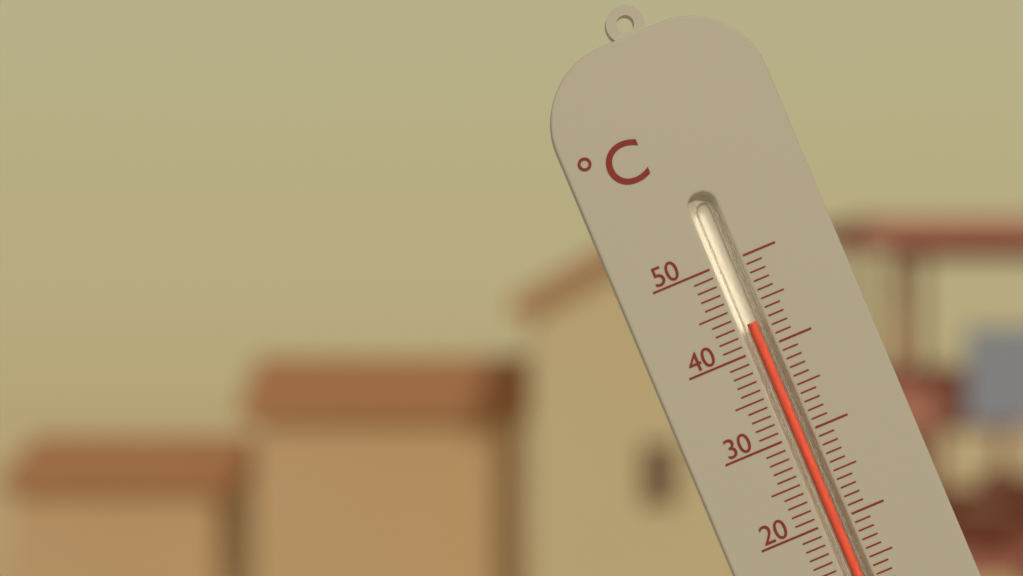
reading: 43 °C
